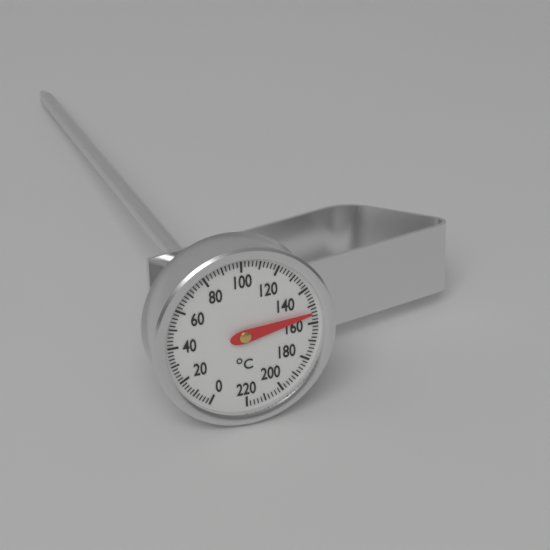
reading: 154 °C
